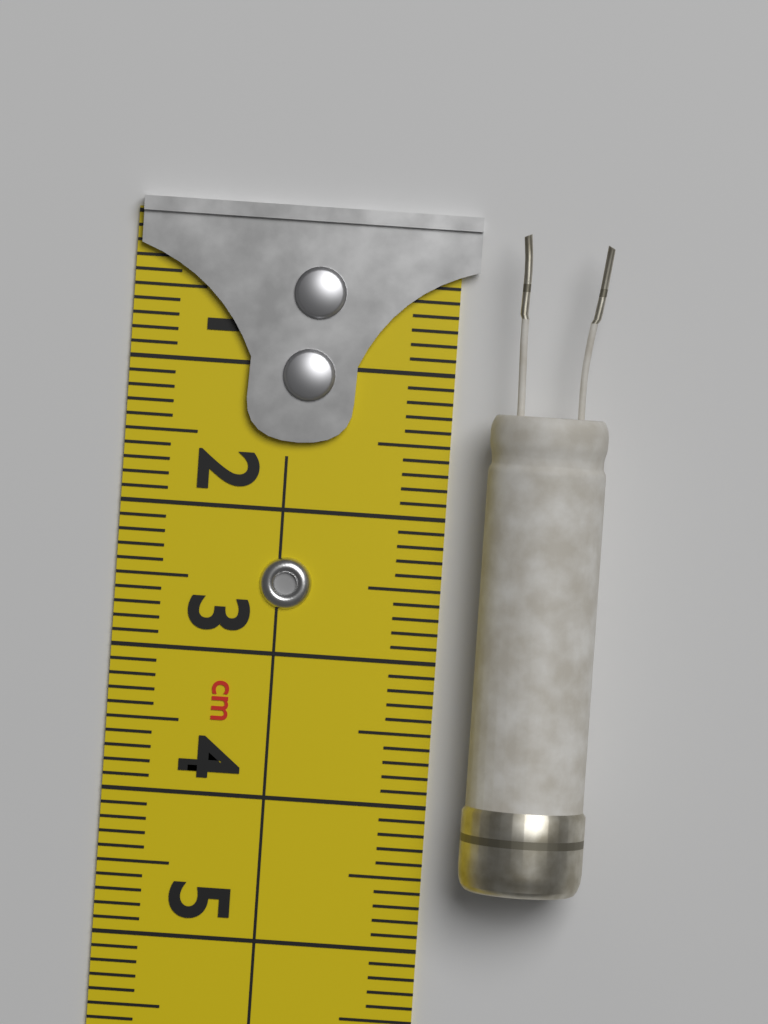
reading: 4.5 cm
